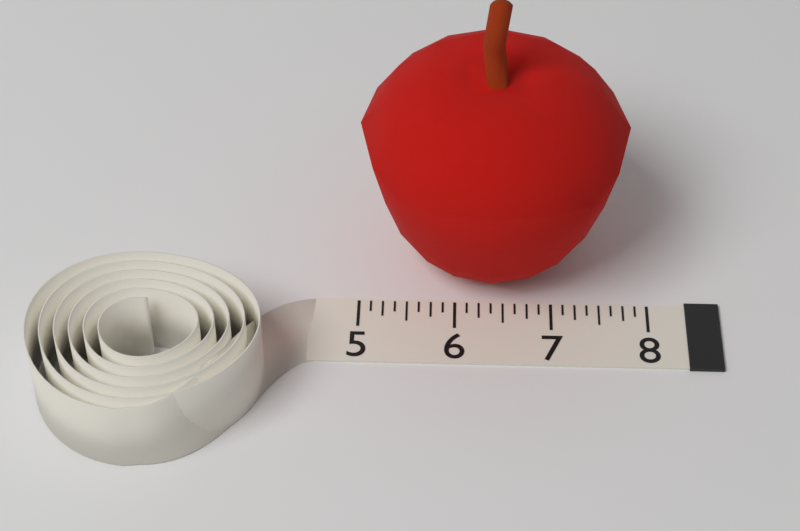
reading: 7.750 (no unit)
